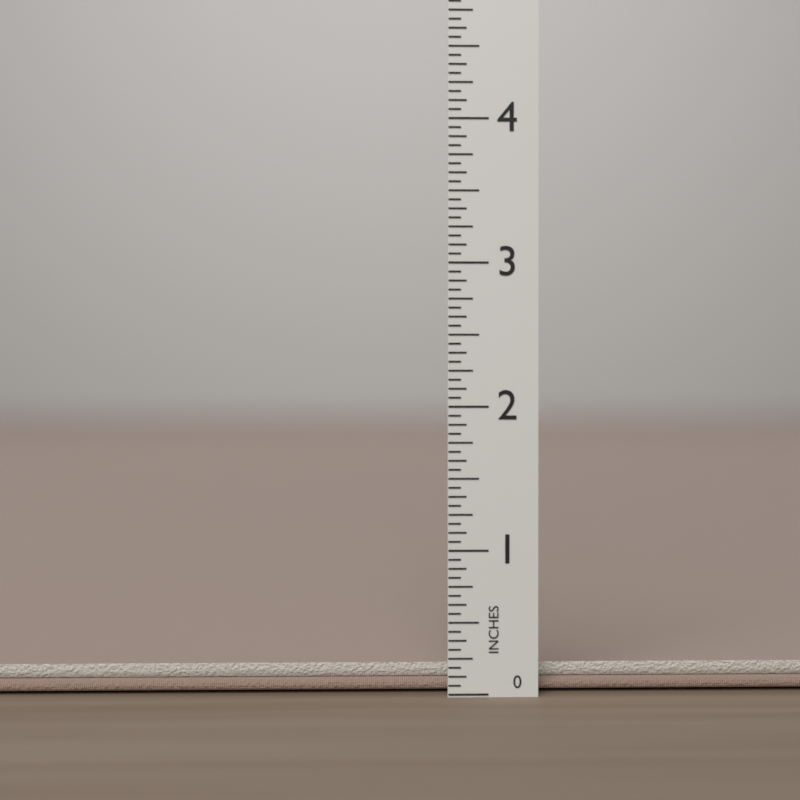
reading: 0.1875 in
